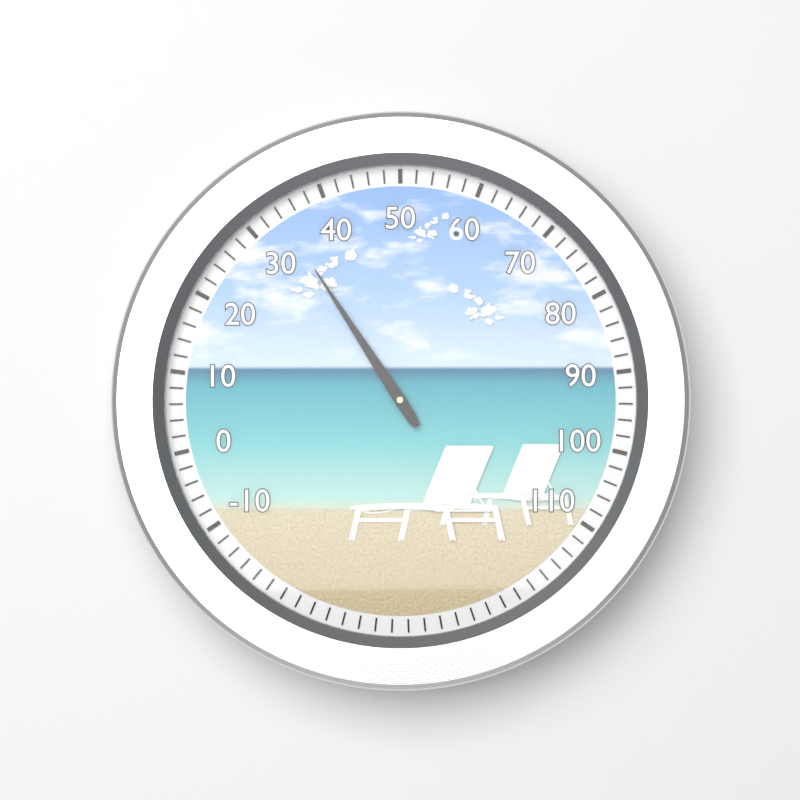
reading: 34 (no unit)
